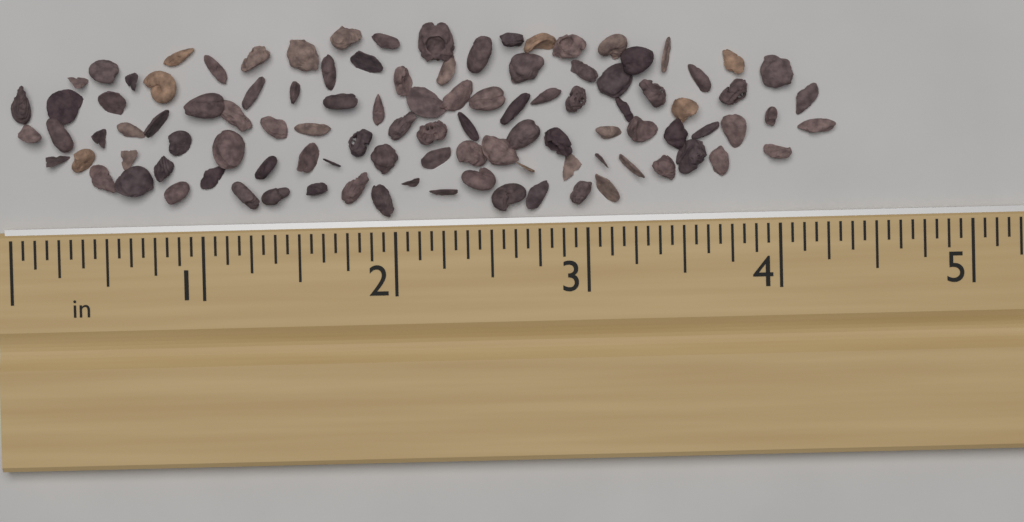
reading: 4.3125 in
